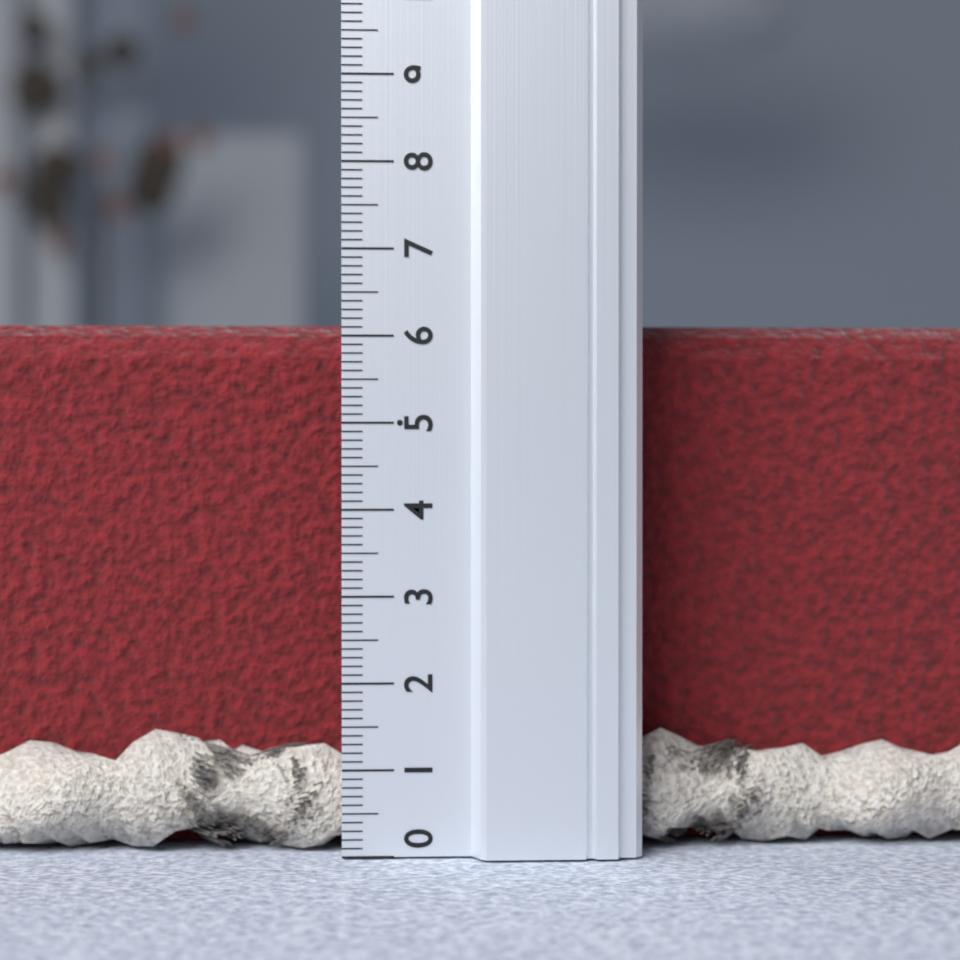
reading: 6.2 (no unit)
